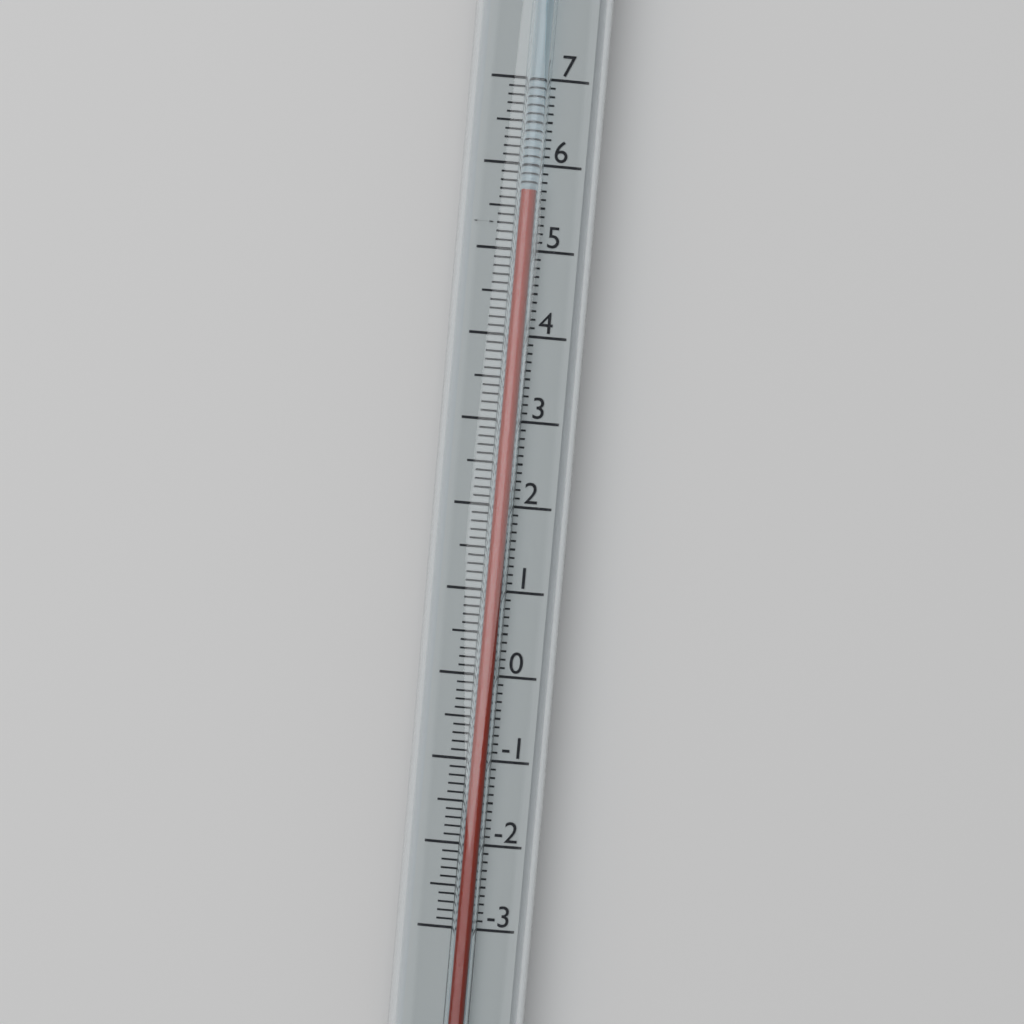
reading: 5.7 (no unit)
